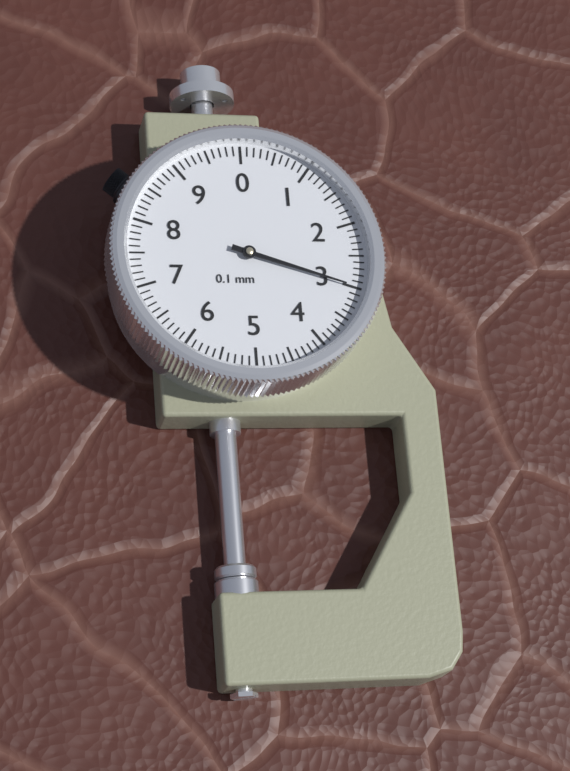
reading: 3.0 mm
